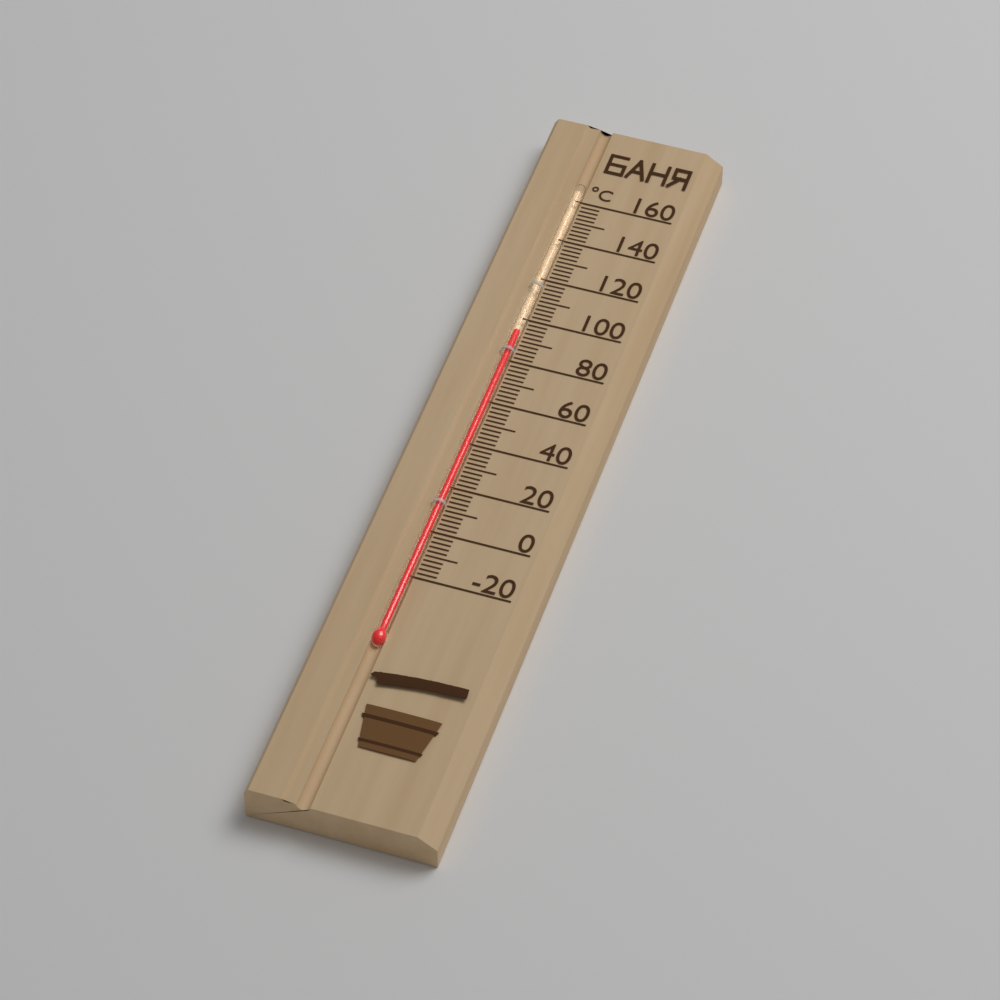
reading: 94 °C
